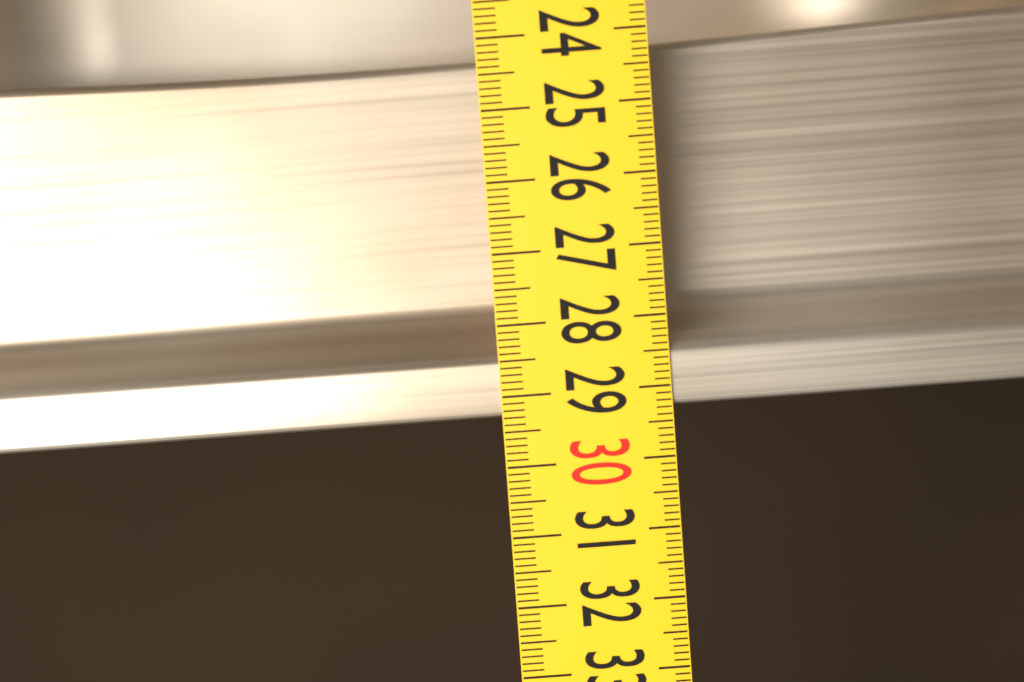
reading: 29.3 (no unit)
